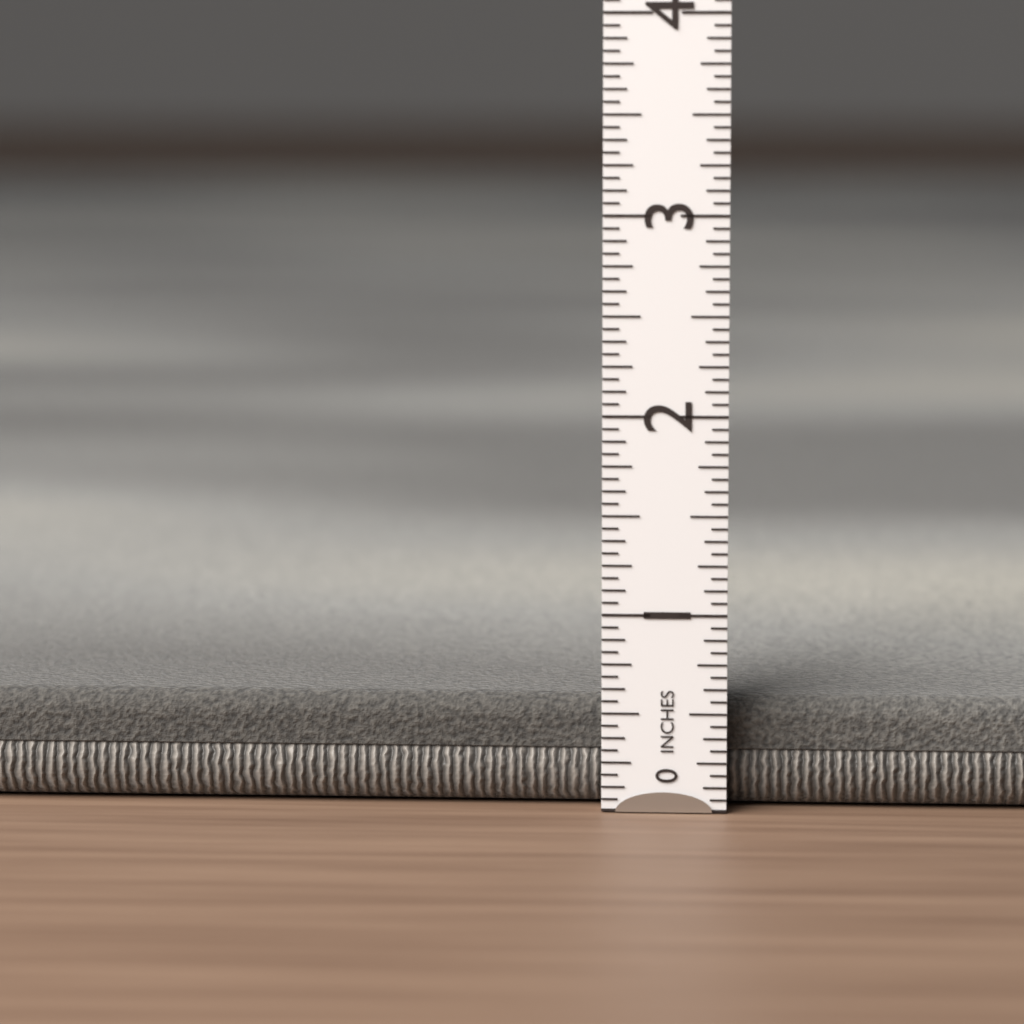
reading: 0.5625 in
